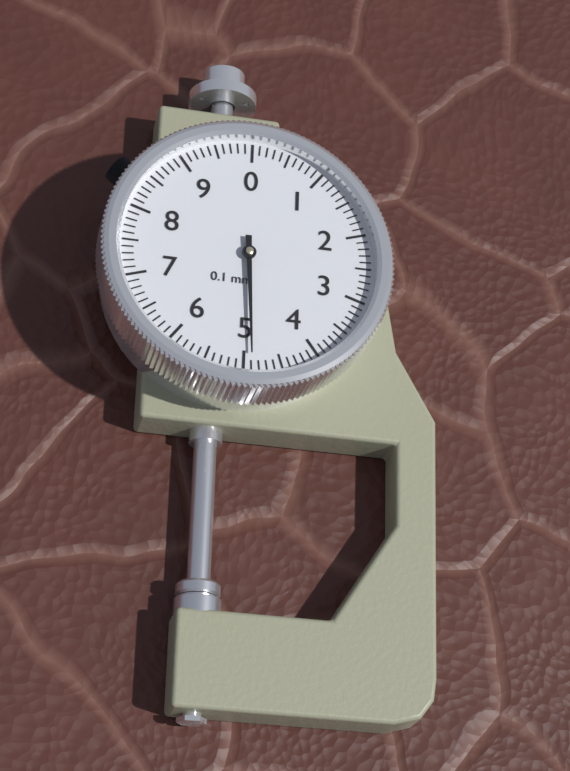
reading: 4.9 mm
